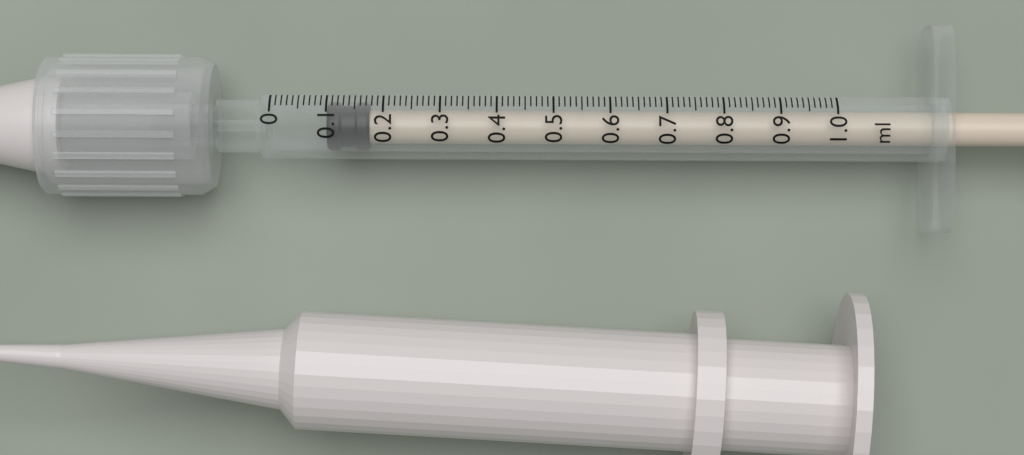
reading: 0.10 ml
